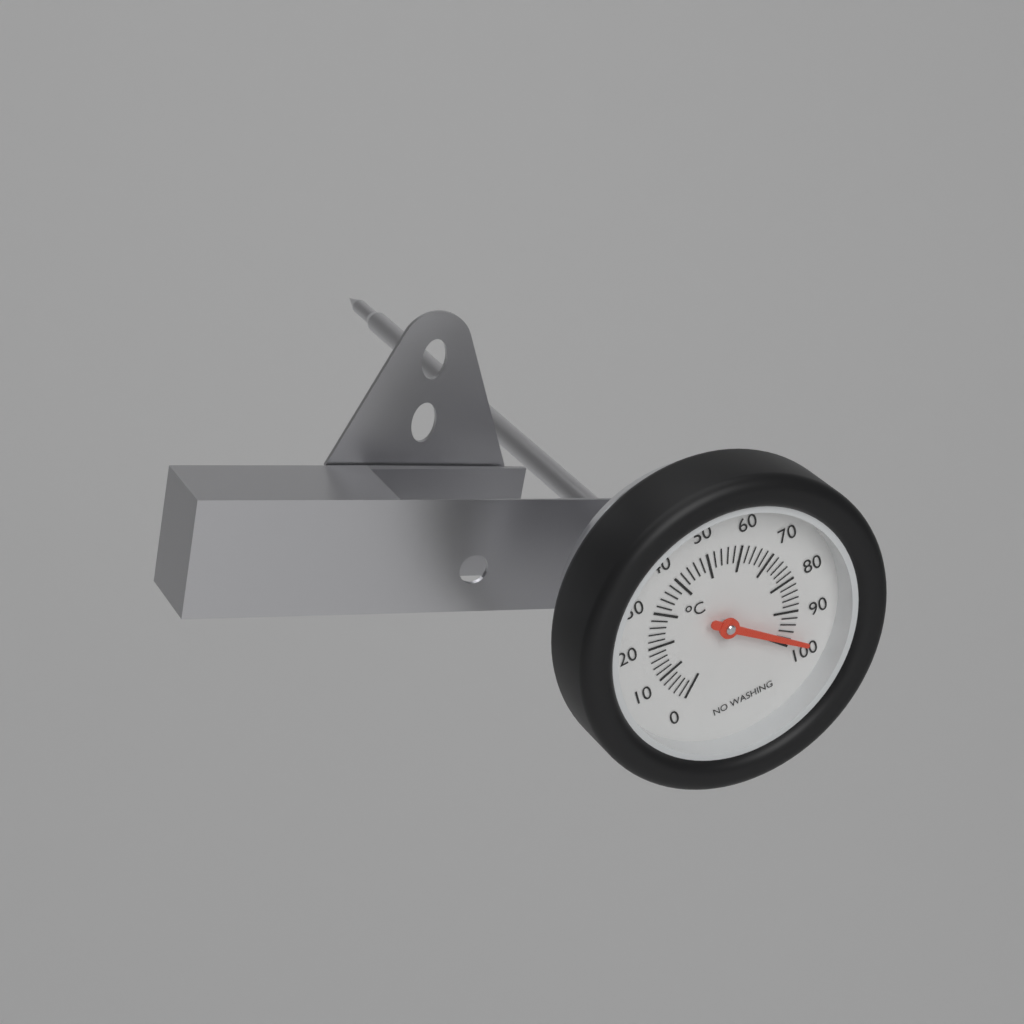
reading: 98 °C
